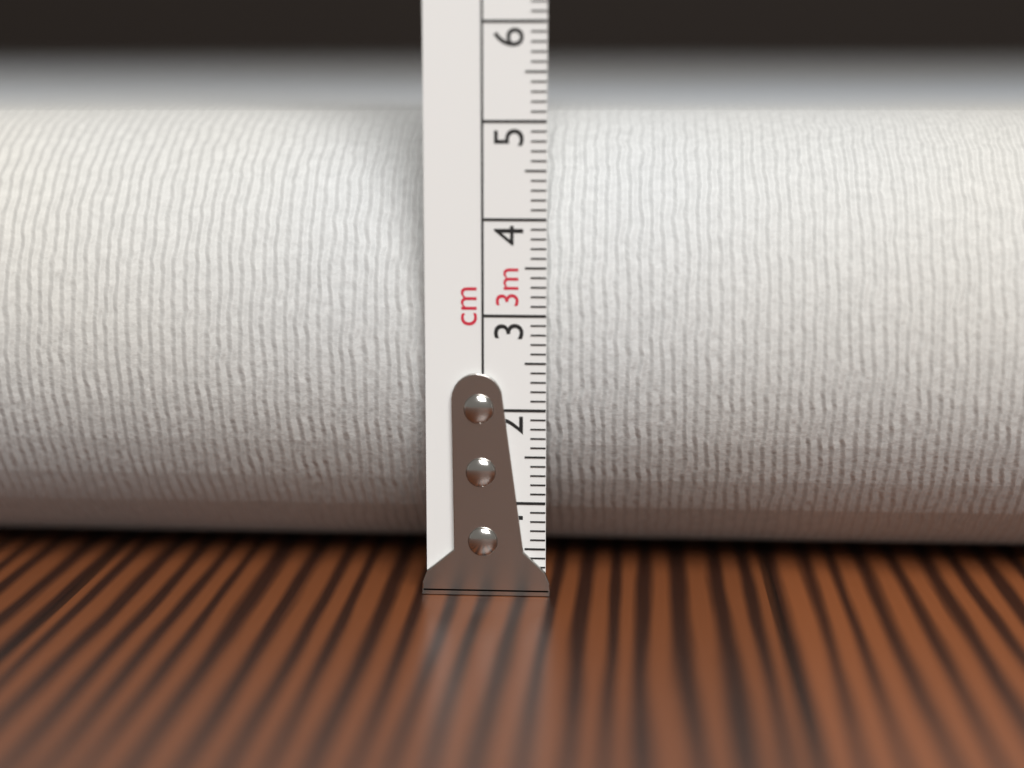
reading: 5.1 cm
